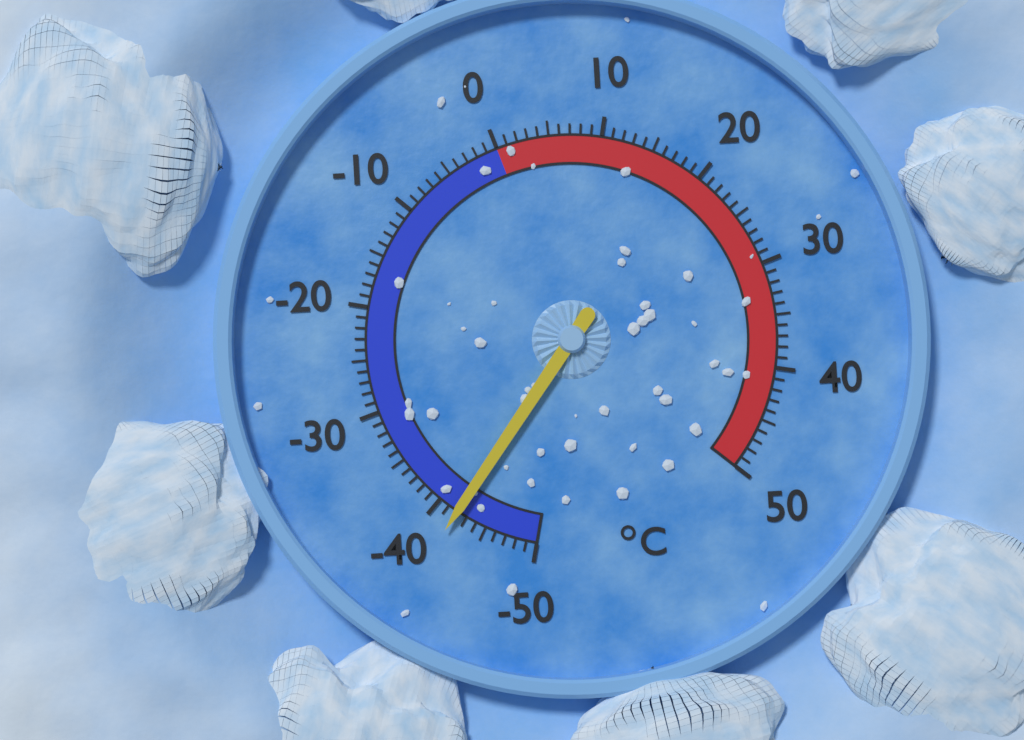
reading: -42 °C
